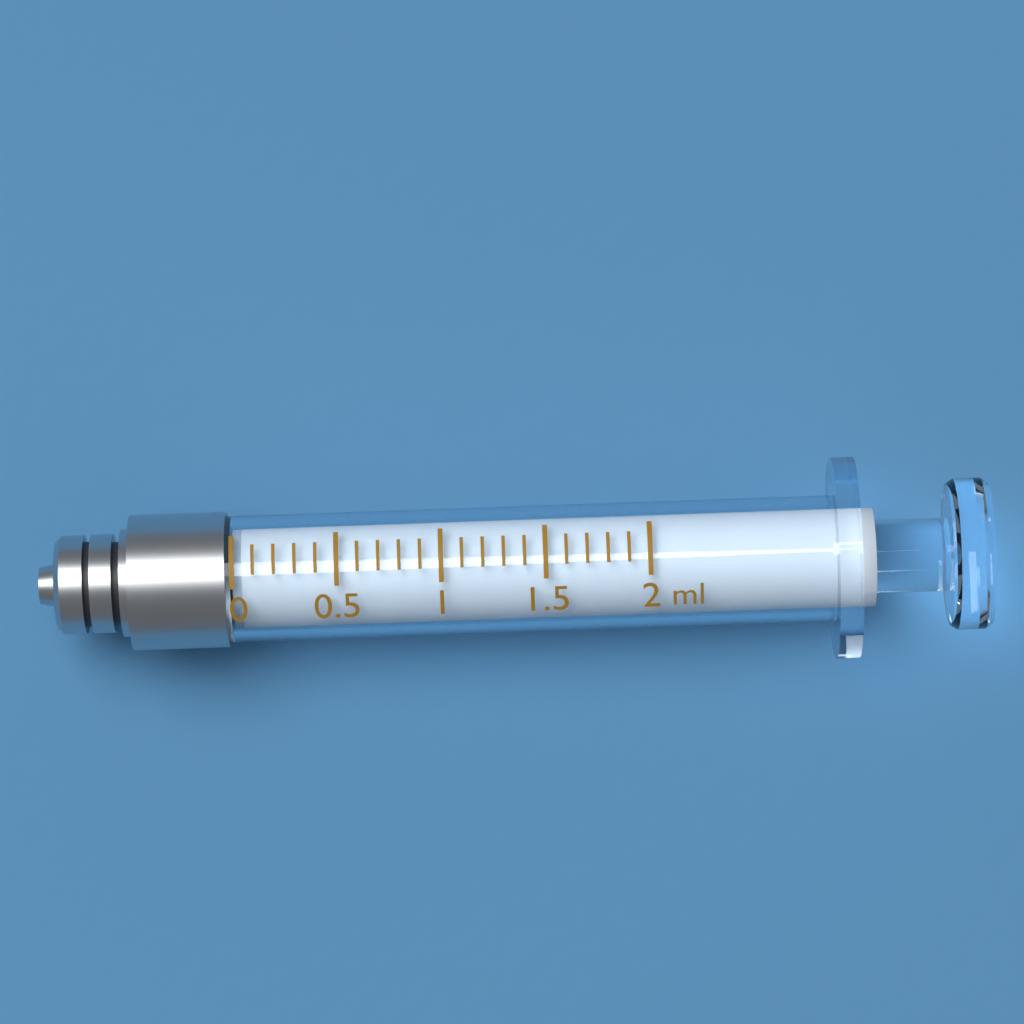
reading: 0.0 ml
